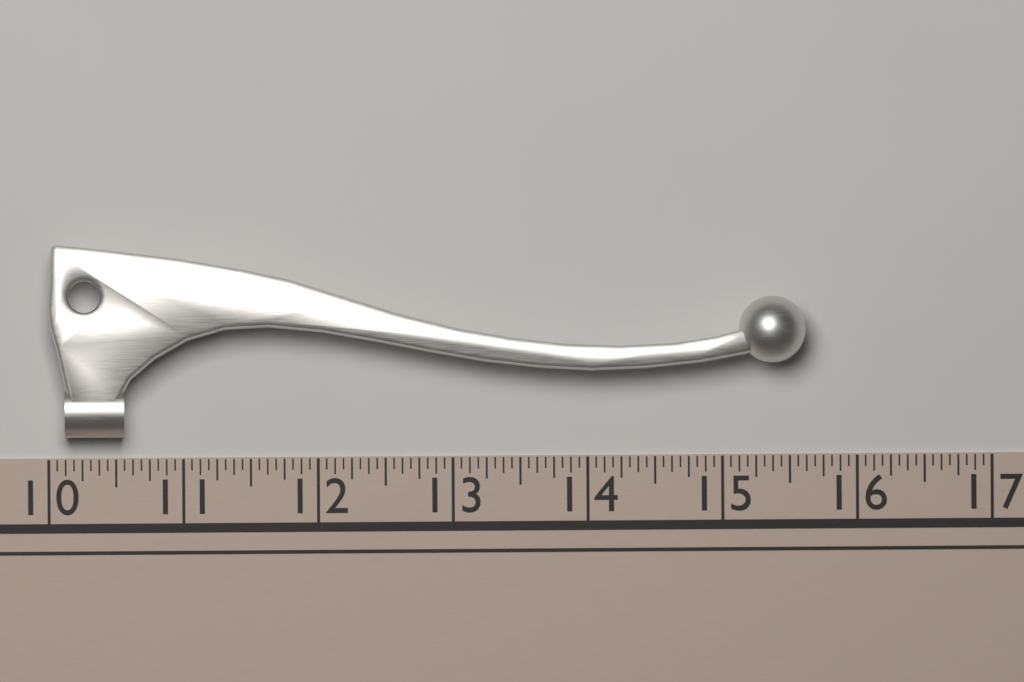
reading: 15.6250 (no unit)
